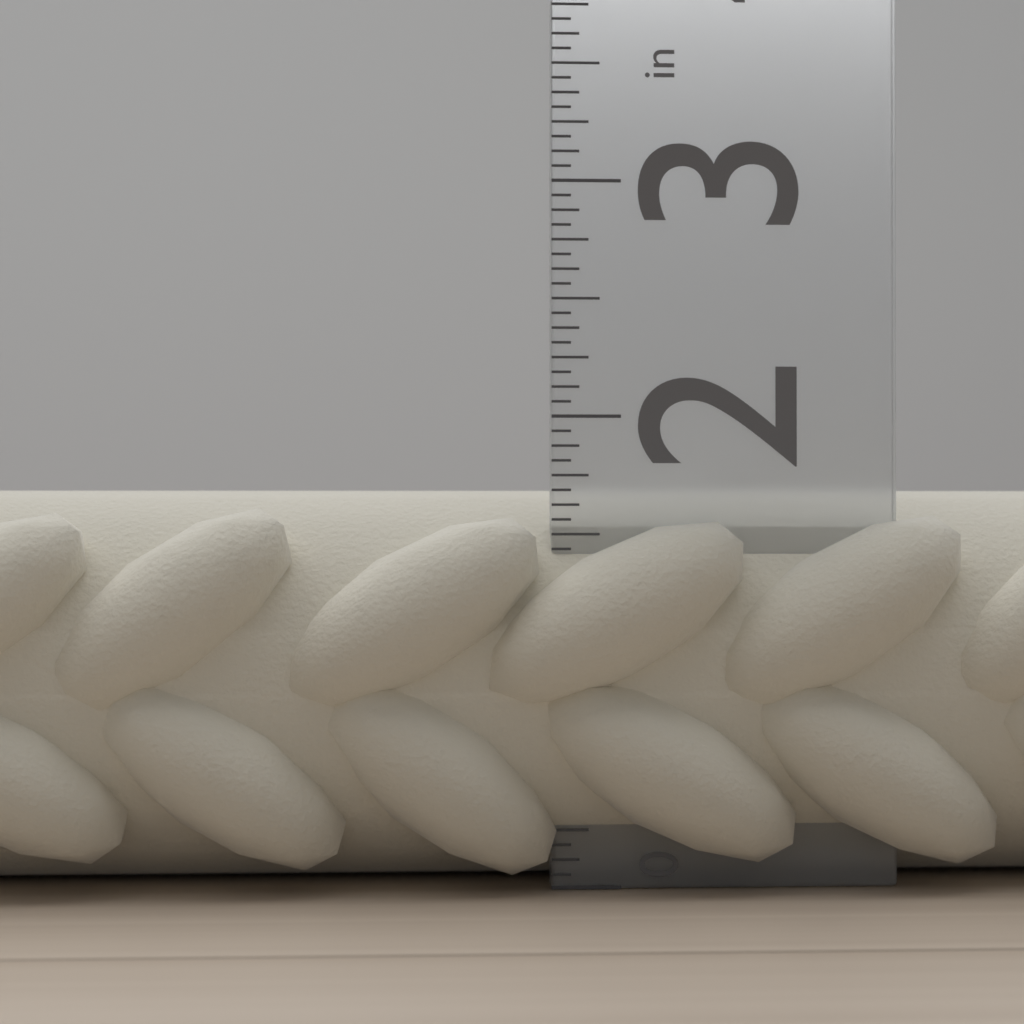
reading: 1.6875 in
